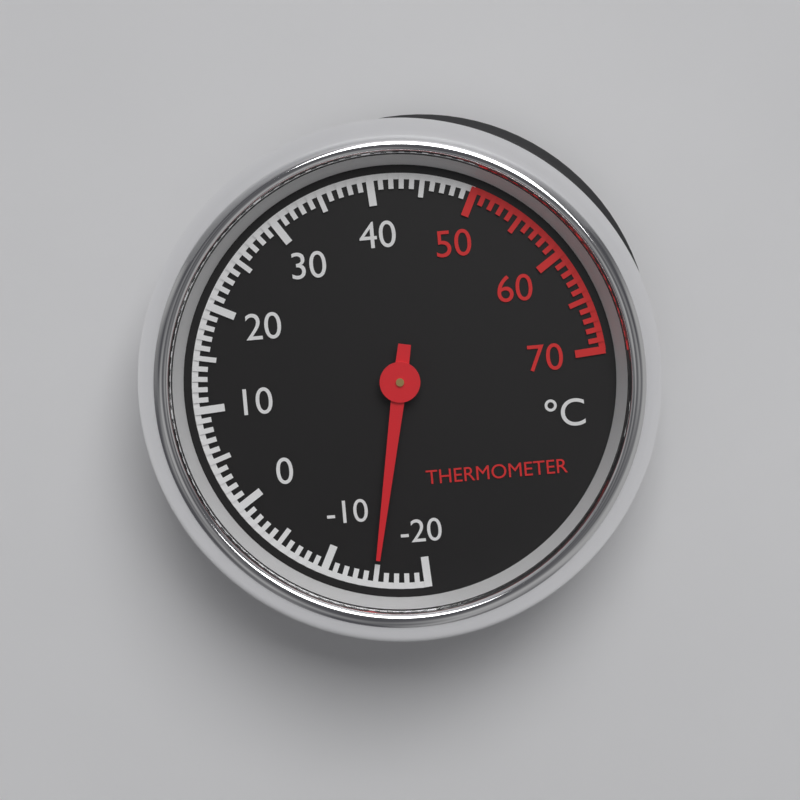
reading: -15 °C
